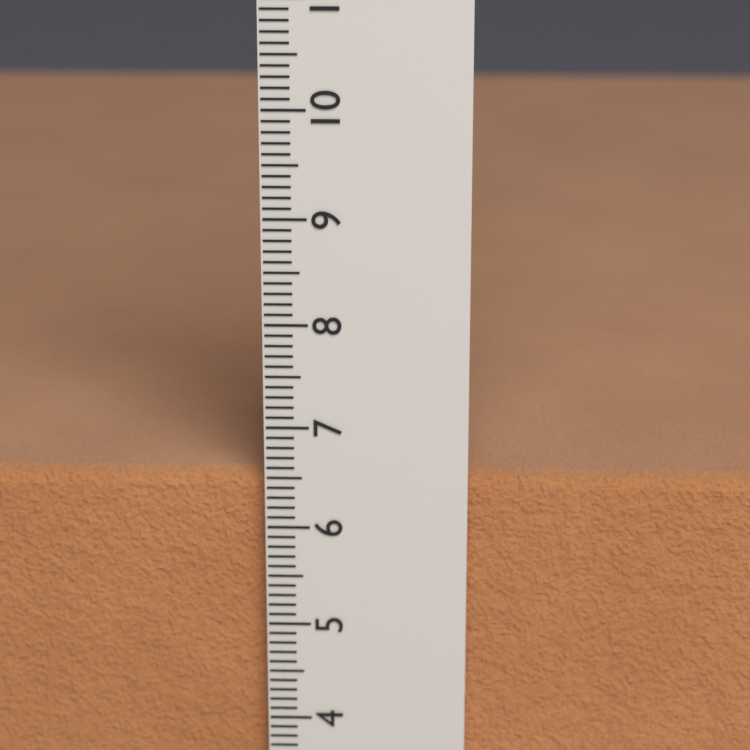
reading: 6.5 cm
